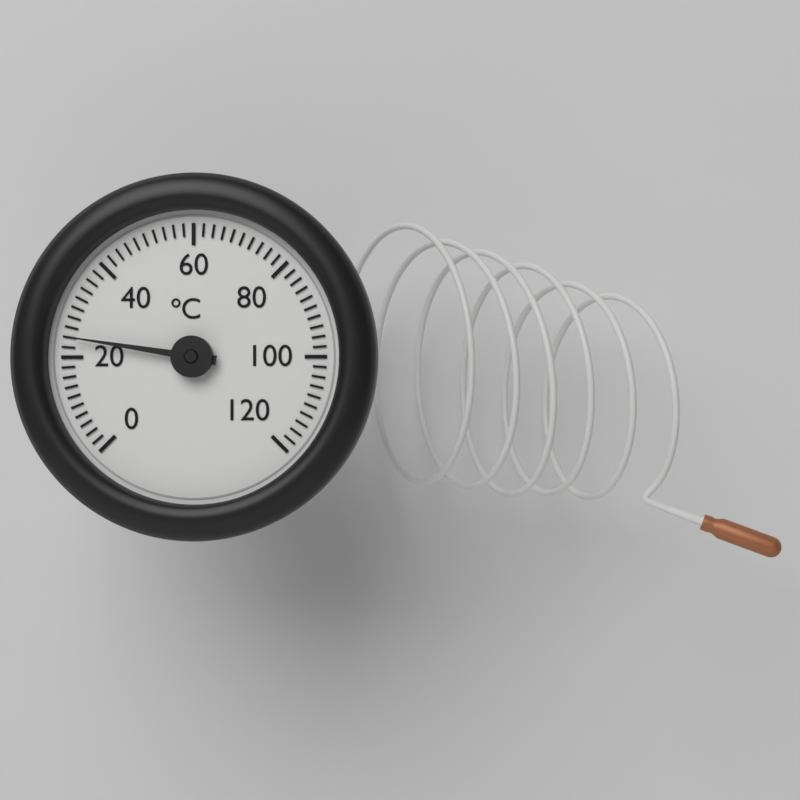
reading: 24 °C
